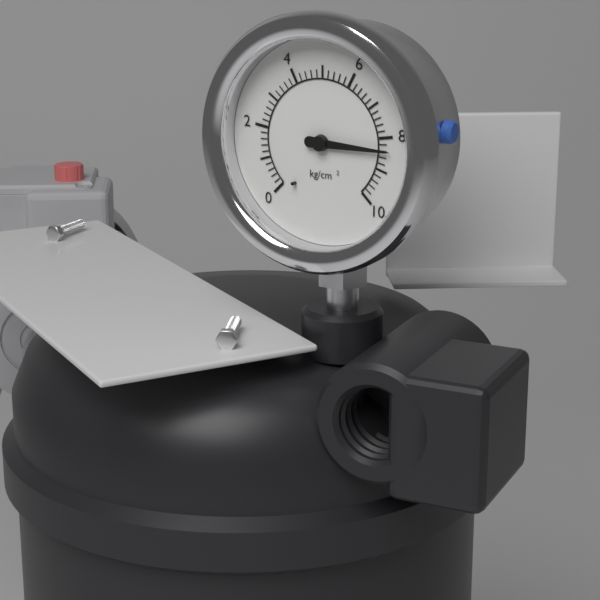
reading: 8.4 kg/cm²
